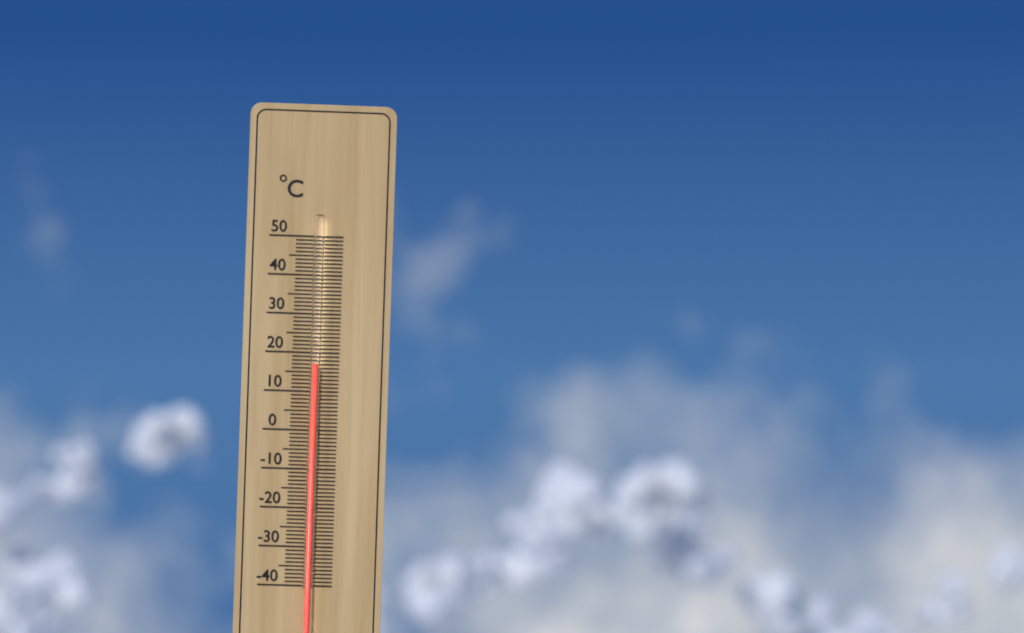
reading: 17 °C
